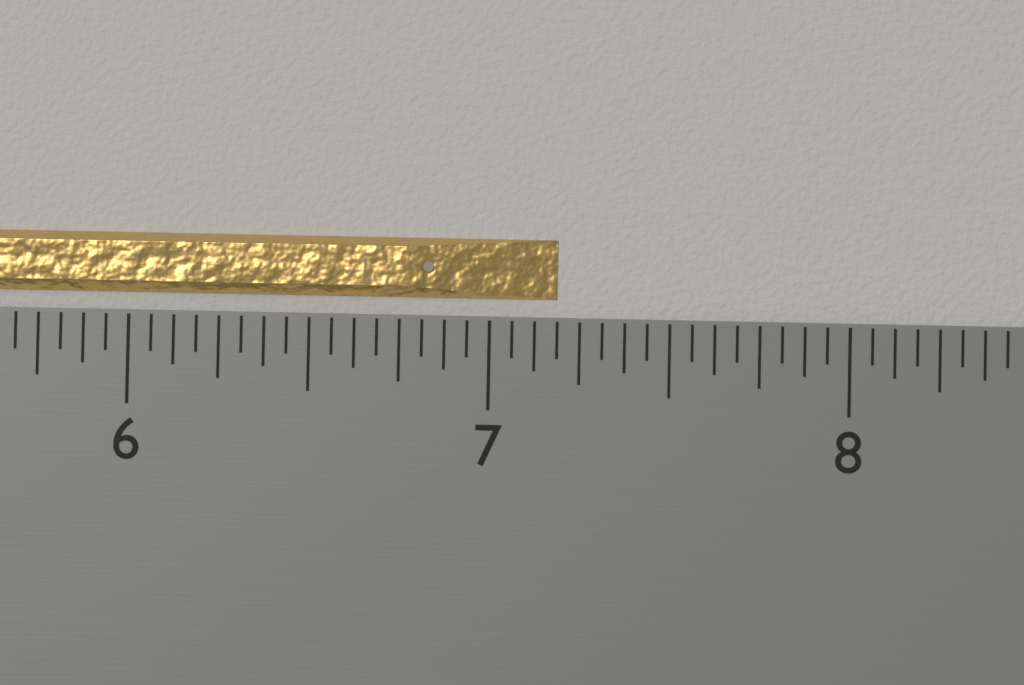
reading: 7.1875 inch
